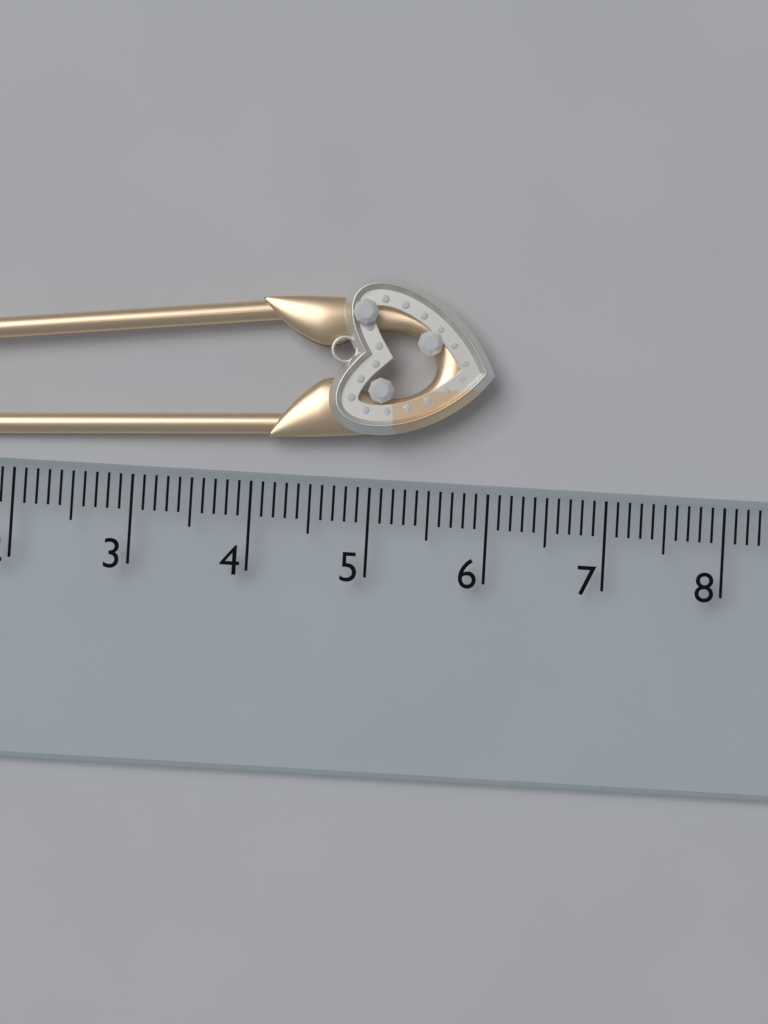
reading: 6.0 cm
